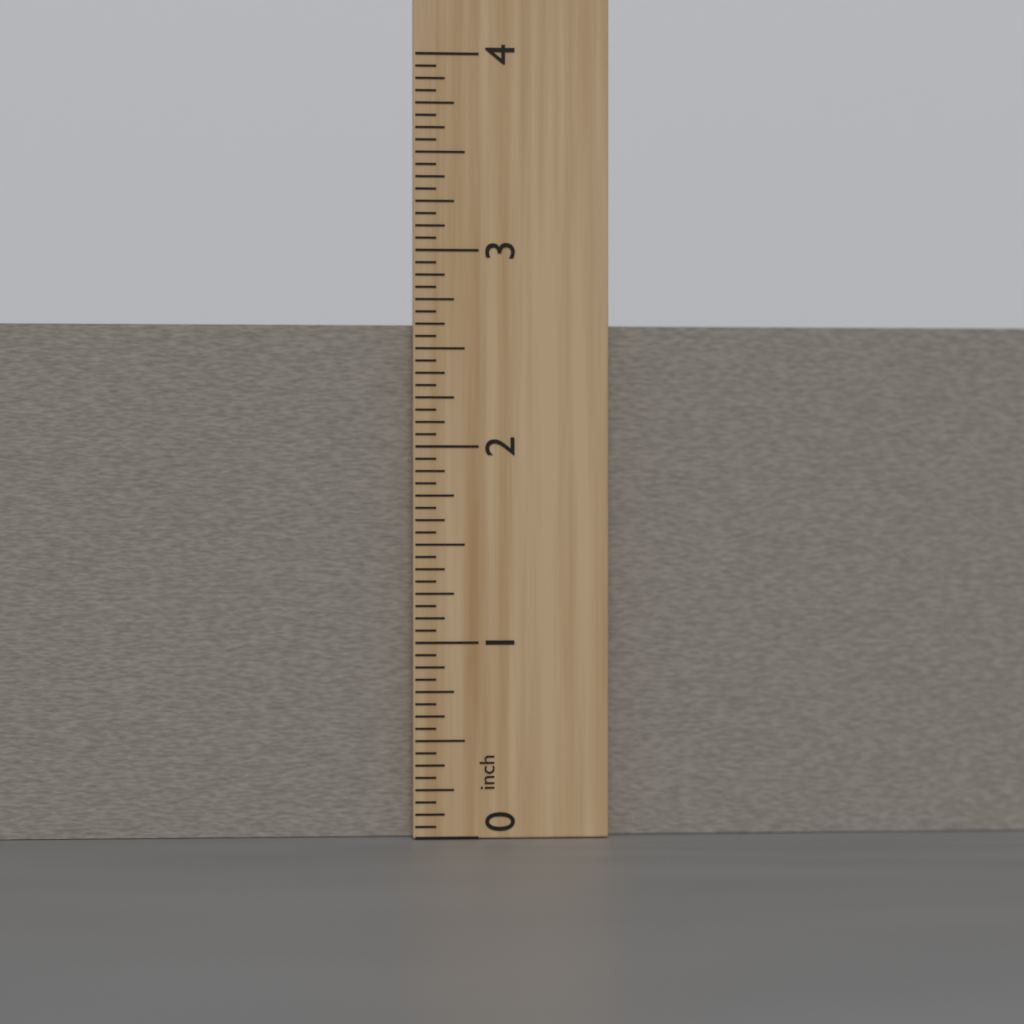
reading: 2.6250 inch
